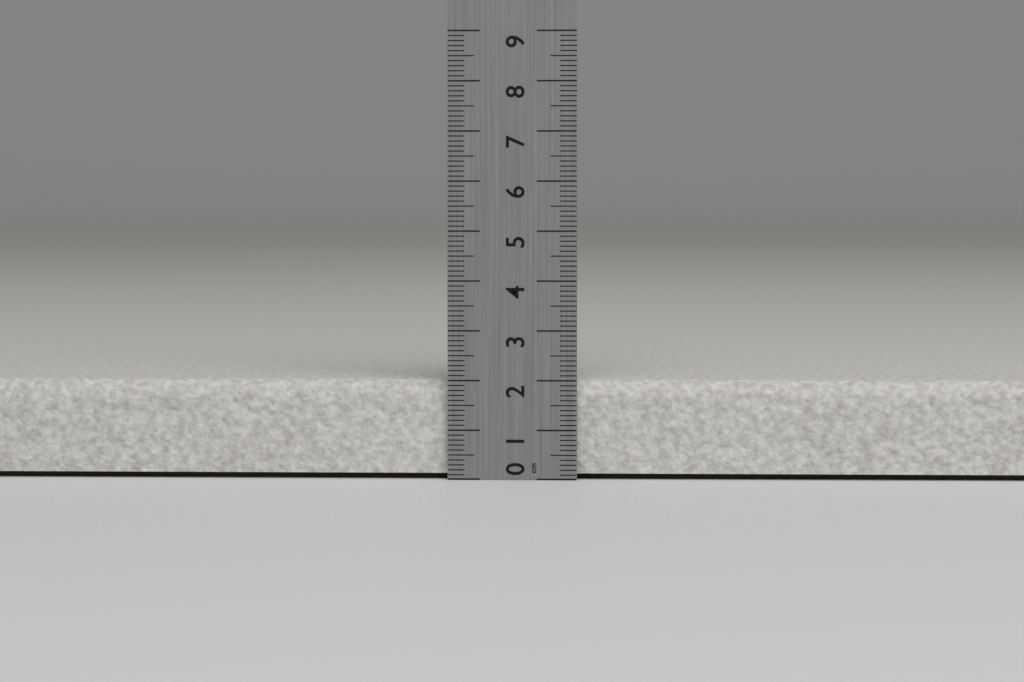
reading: 2.0 cm
